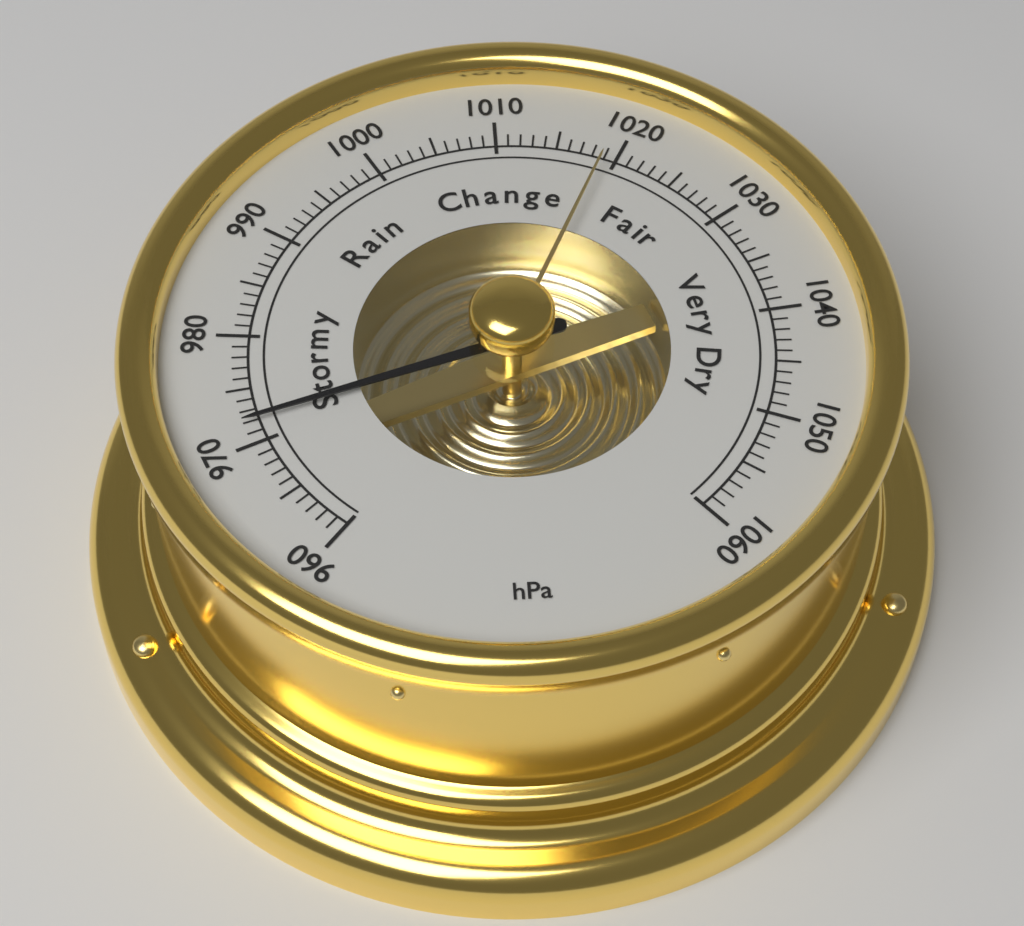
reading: 972 hPa
